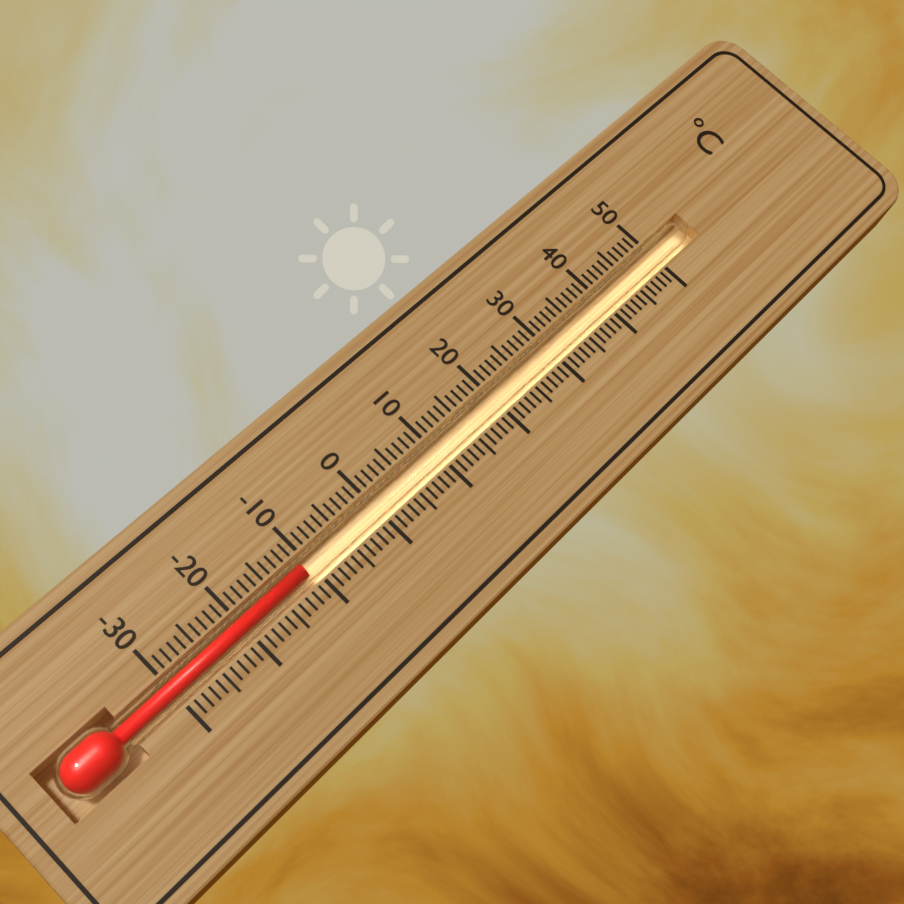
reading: -11 °C
